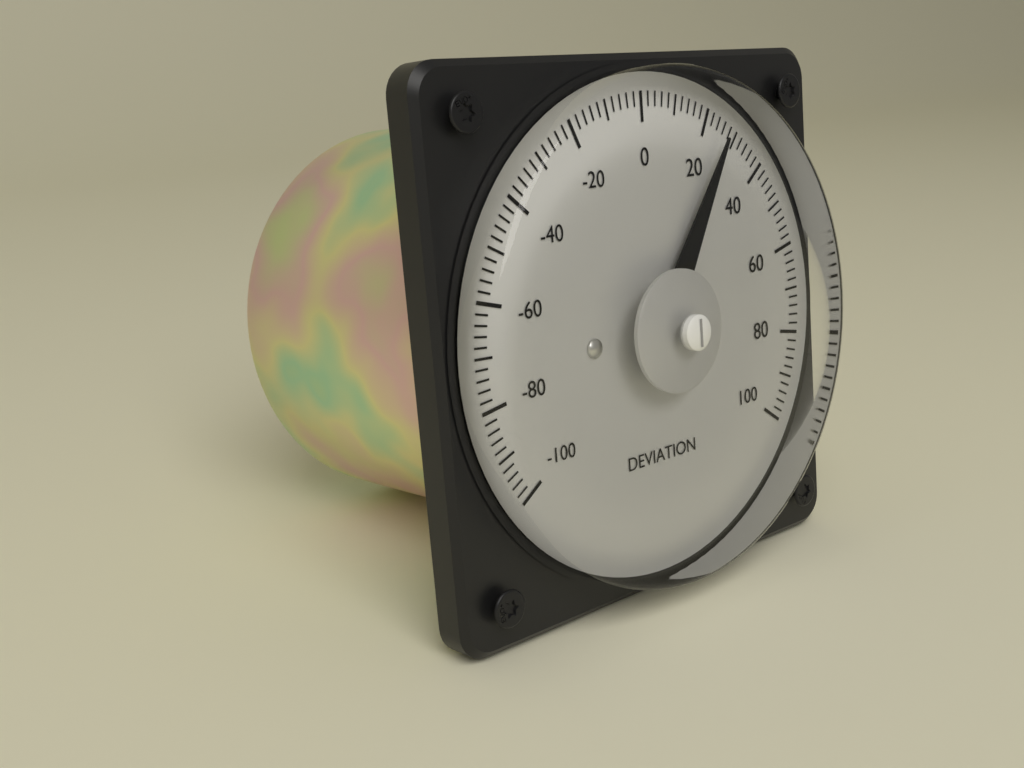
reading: 26 (no unit)
